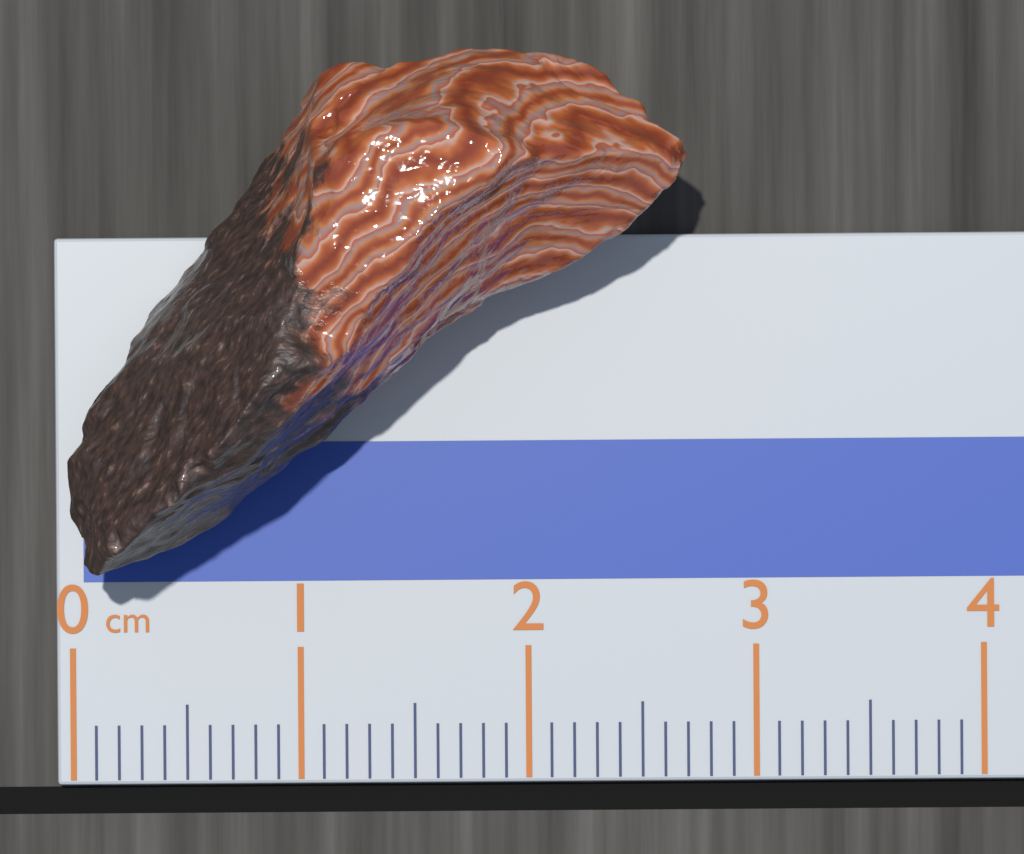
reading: 2.7 cm
